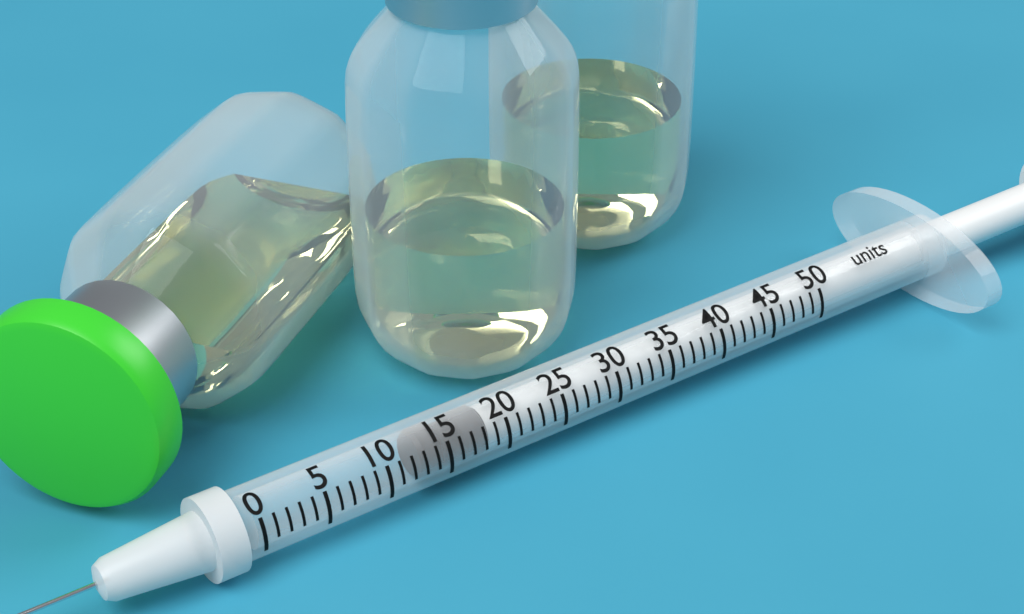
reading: 13 units
